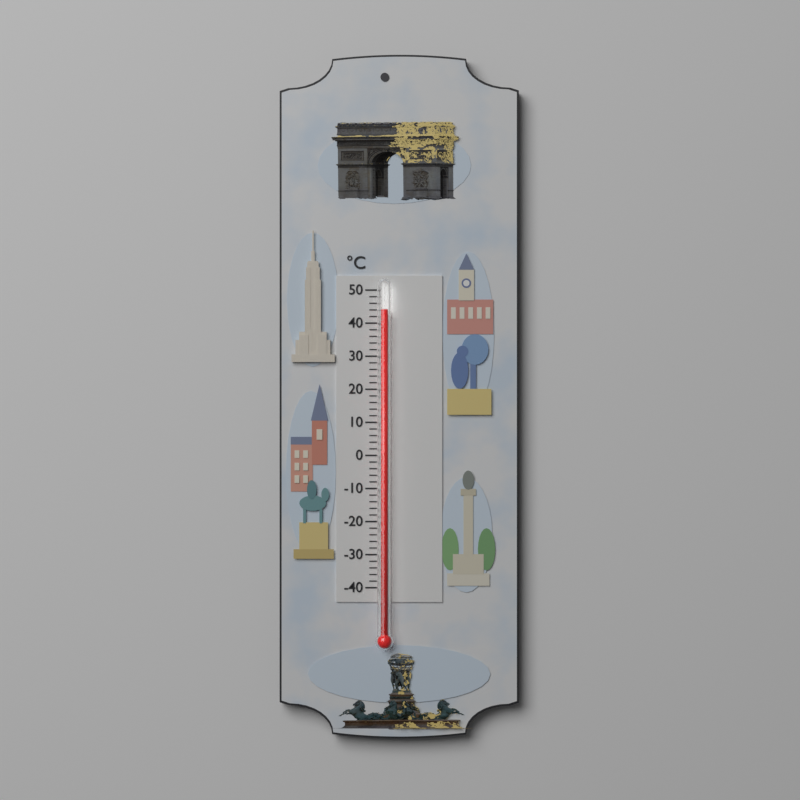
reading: 44 °C
